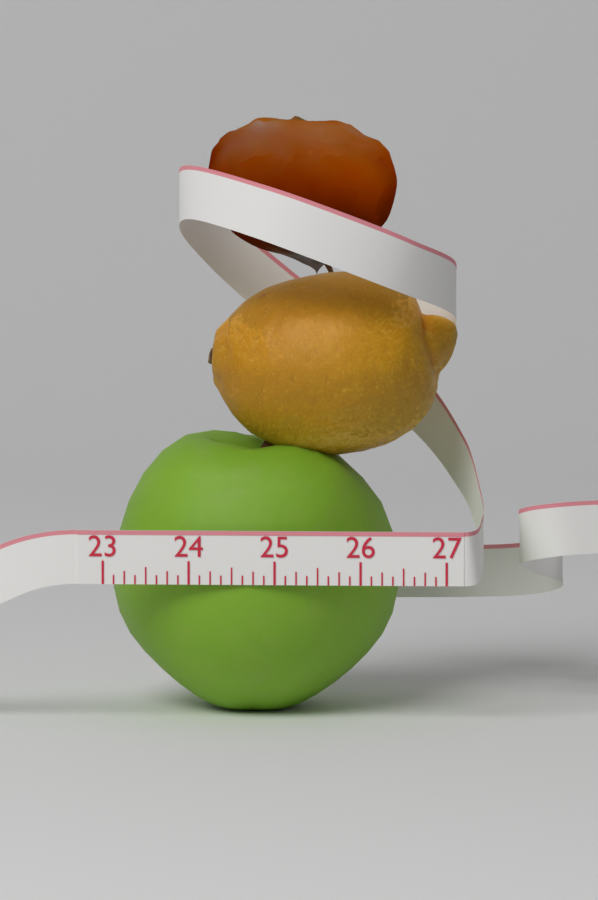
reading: 26.375 (no unit)
